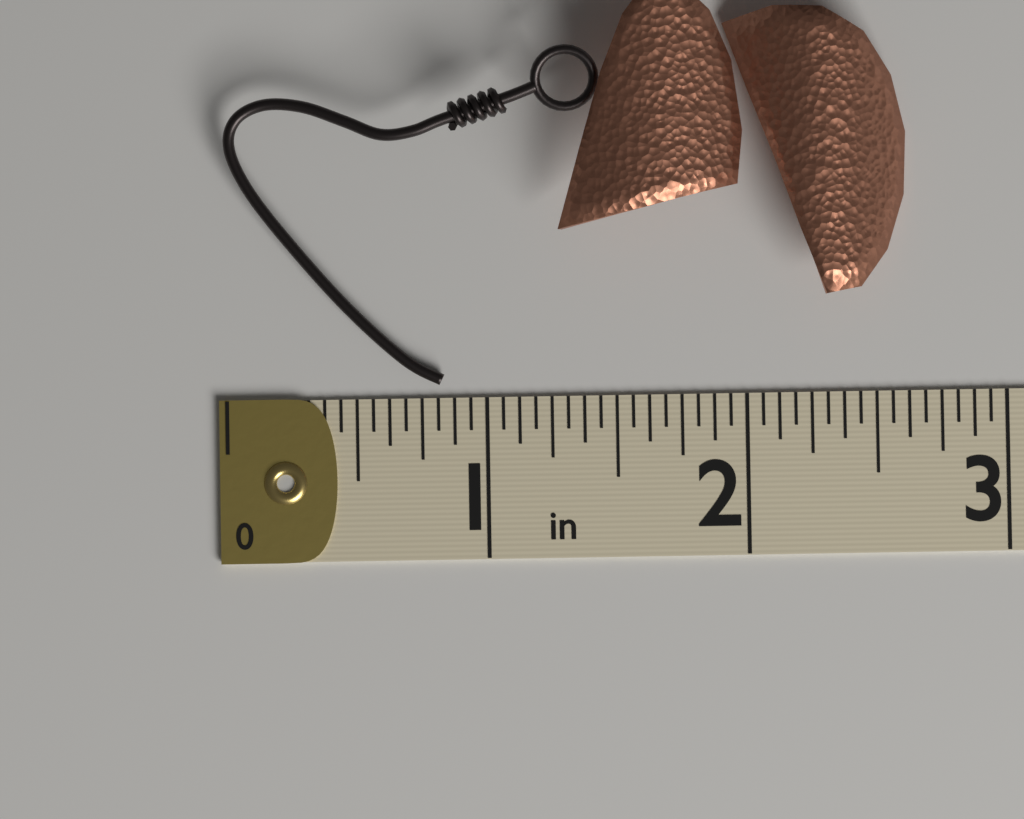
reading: 2.6250 in
